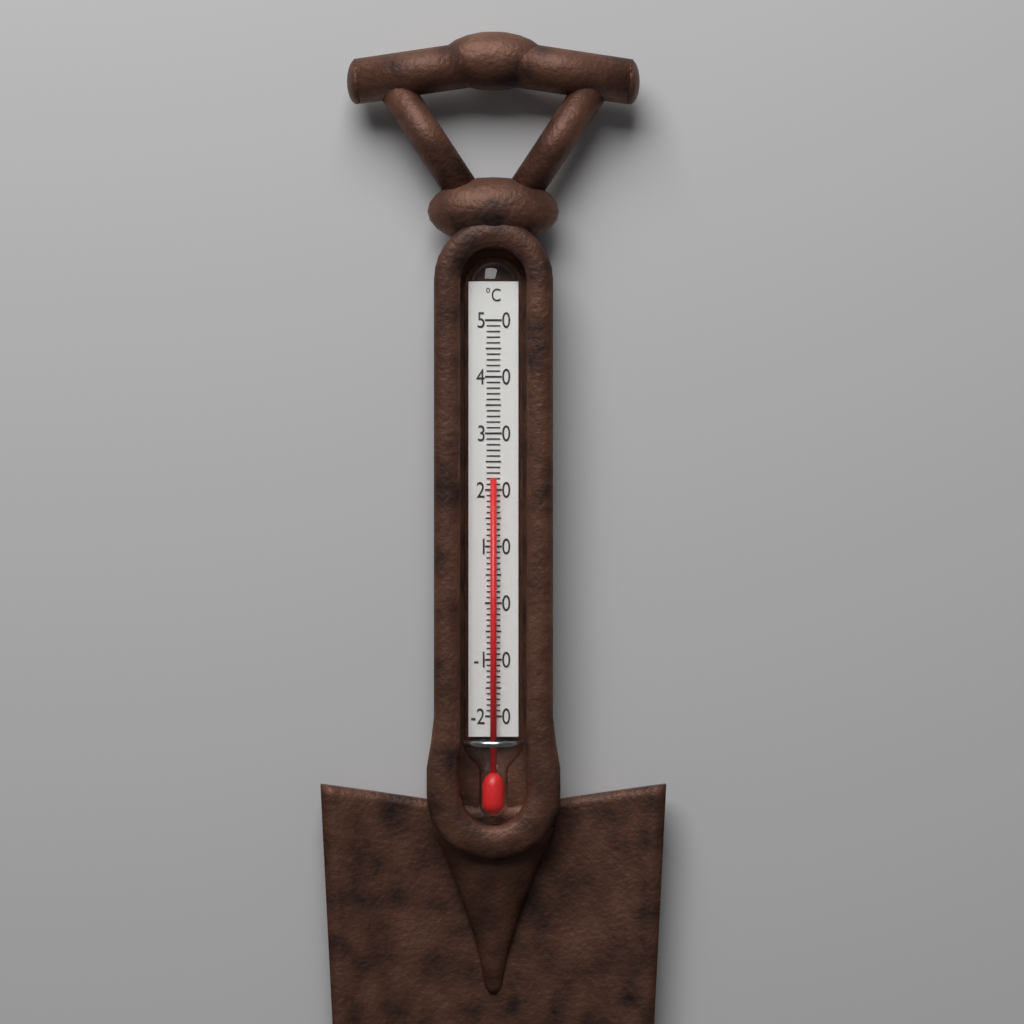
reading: 22 °C
